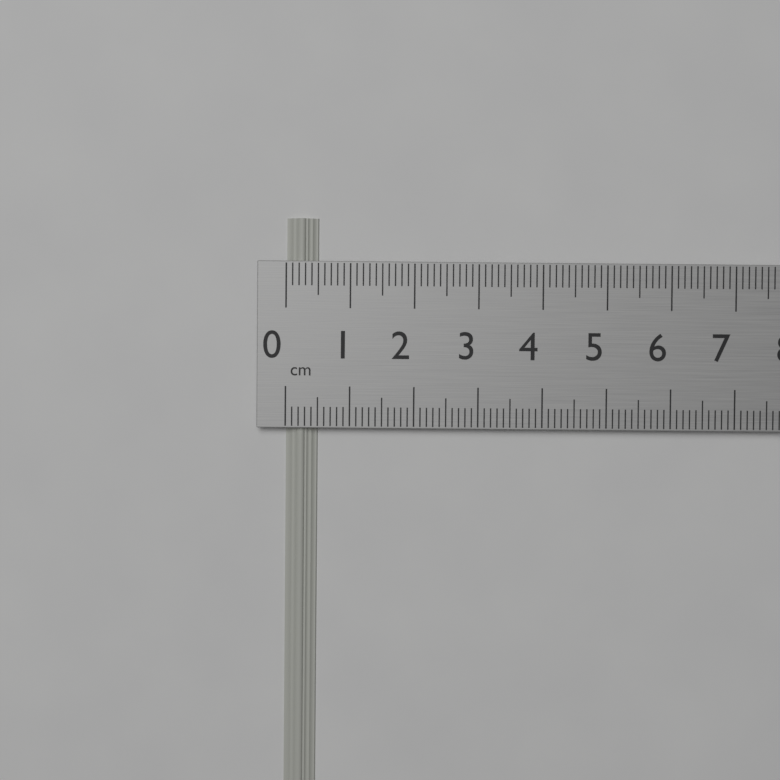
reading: 0.5 cm
